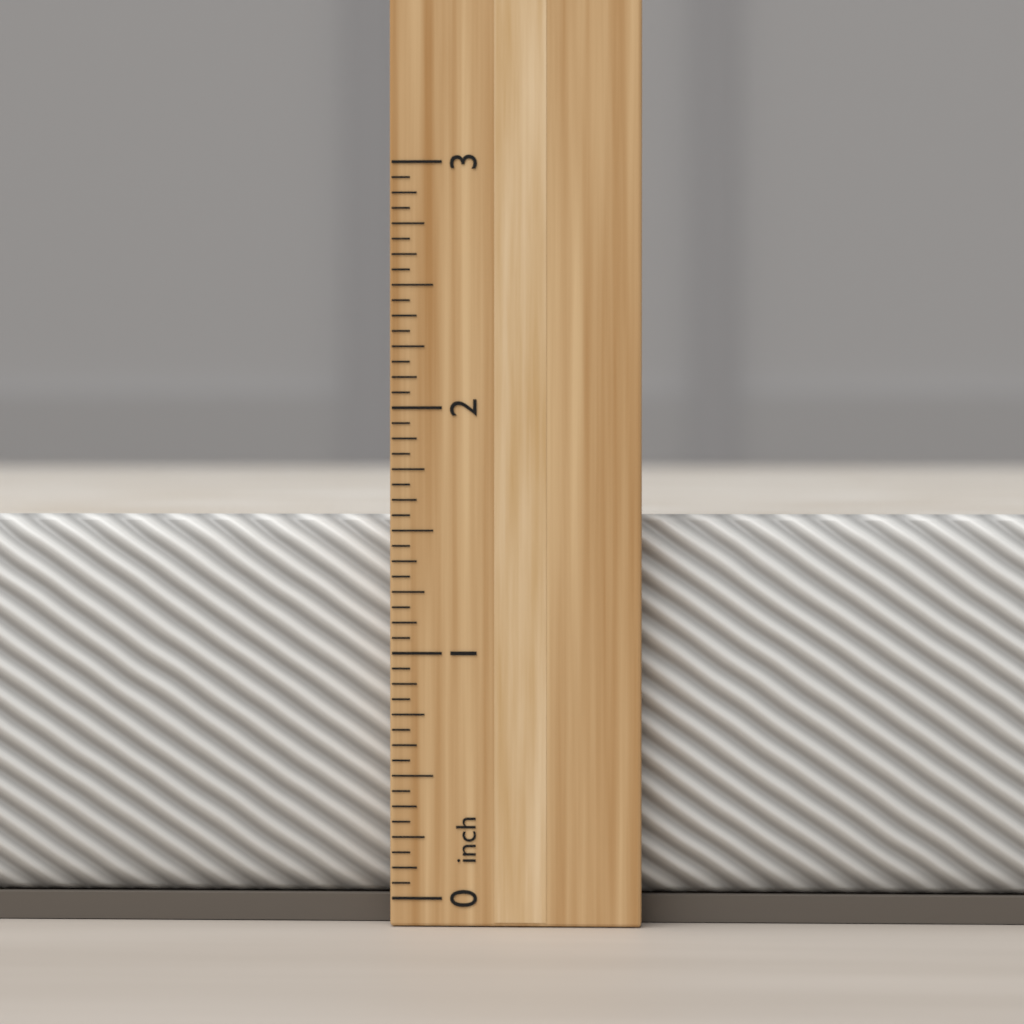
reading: 1.5625 inch
